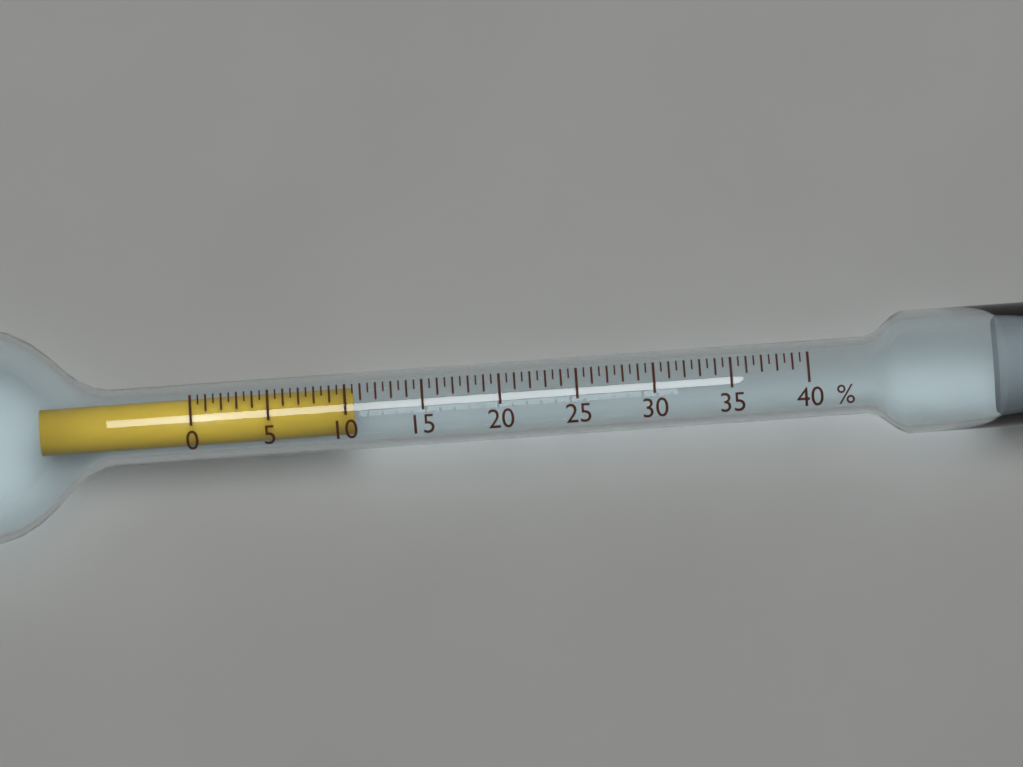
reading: 10.5 %
